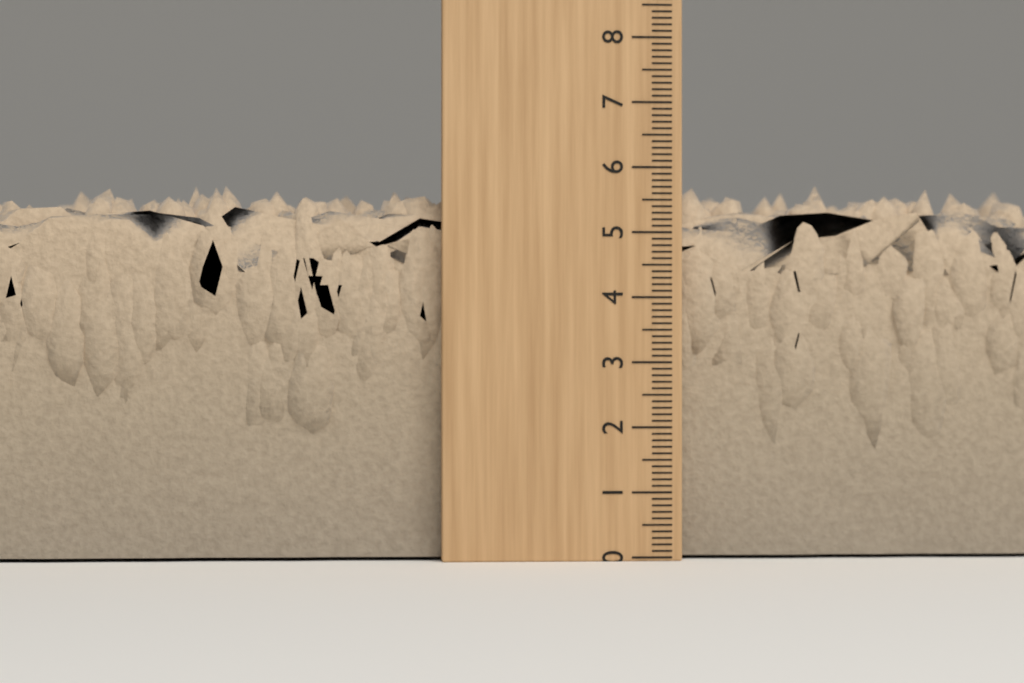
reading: 5.8 (no unit)
